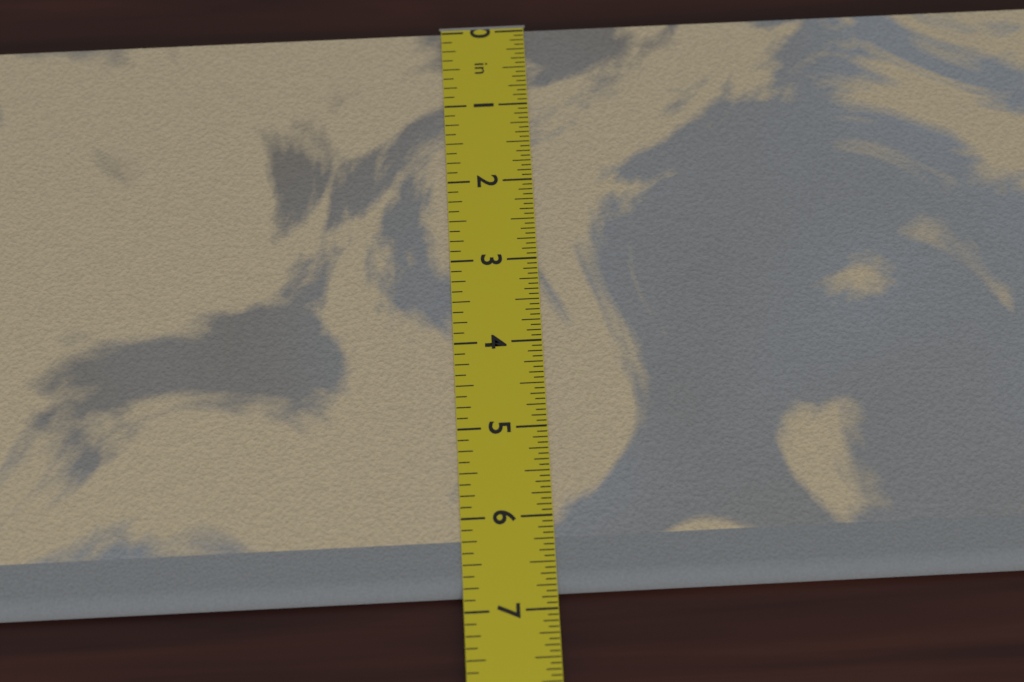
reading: 6.8125 in
